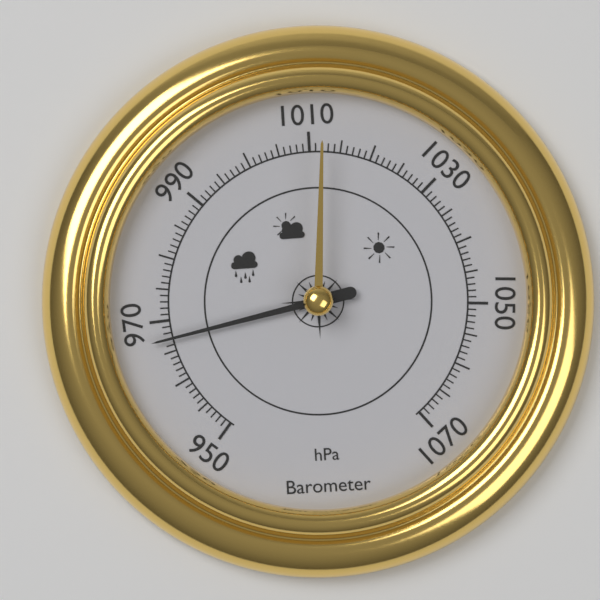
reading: 967 hPa
